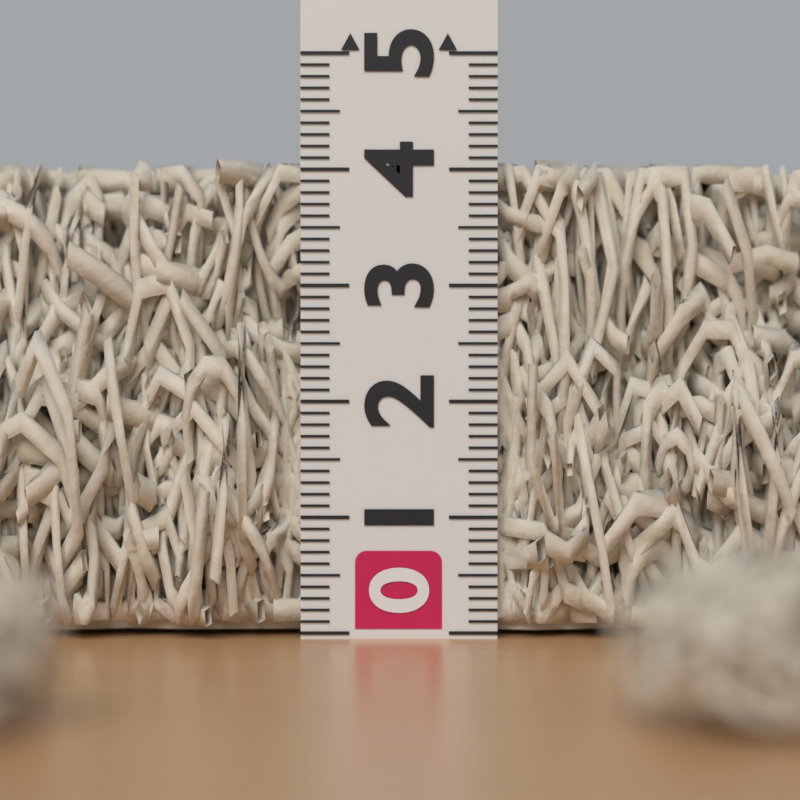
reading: 4.1 (no unit)
